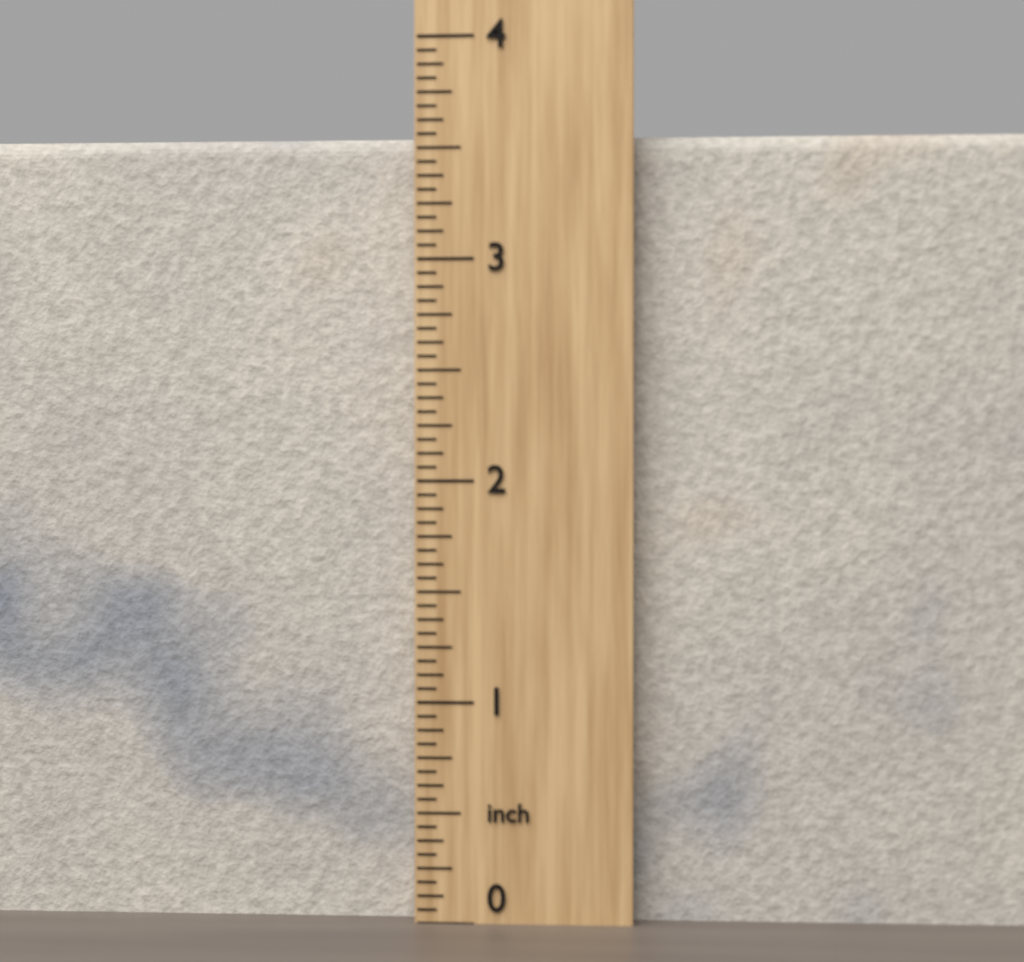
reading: 3.5625 inch
